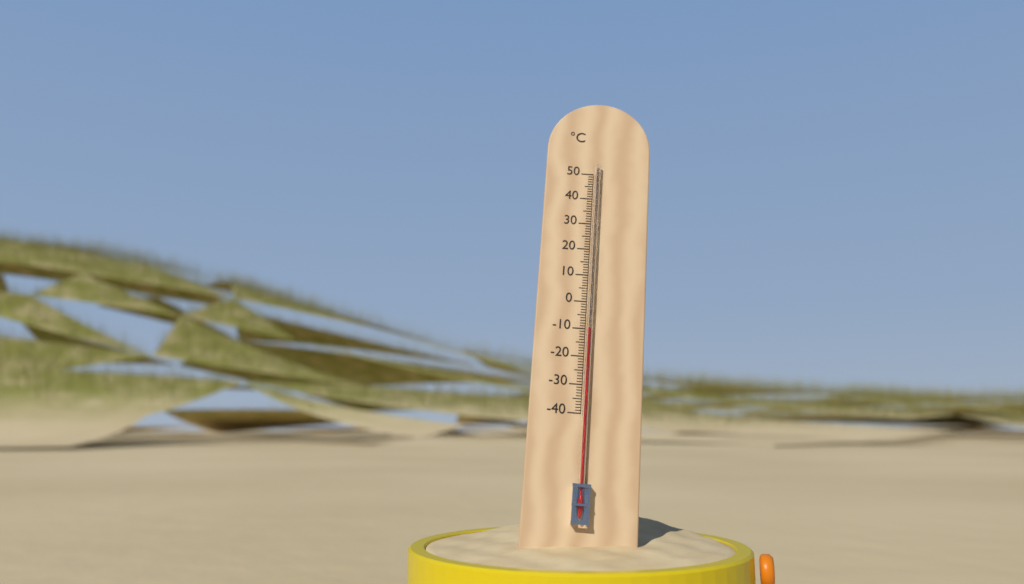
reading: -10 °C
